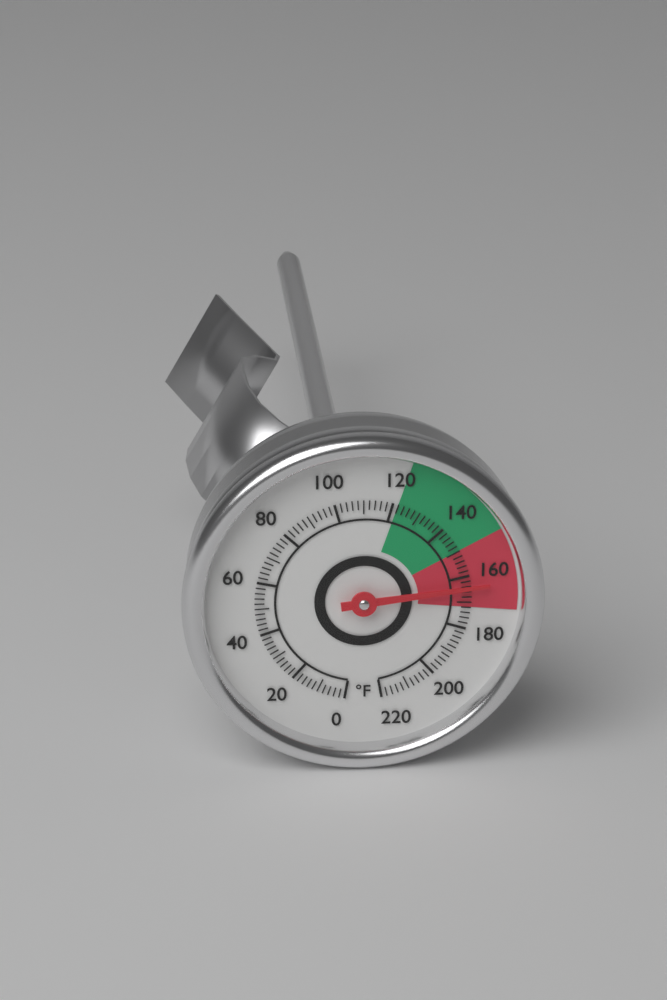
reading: 164 °F
